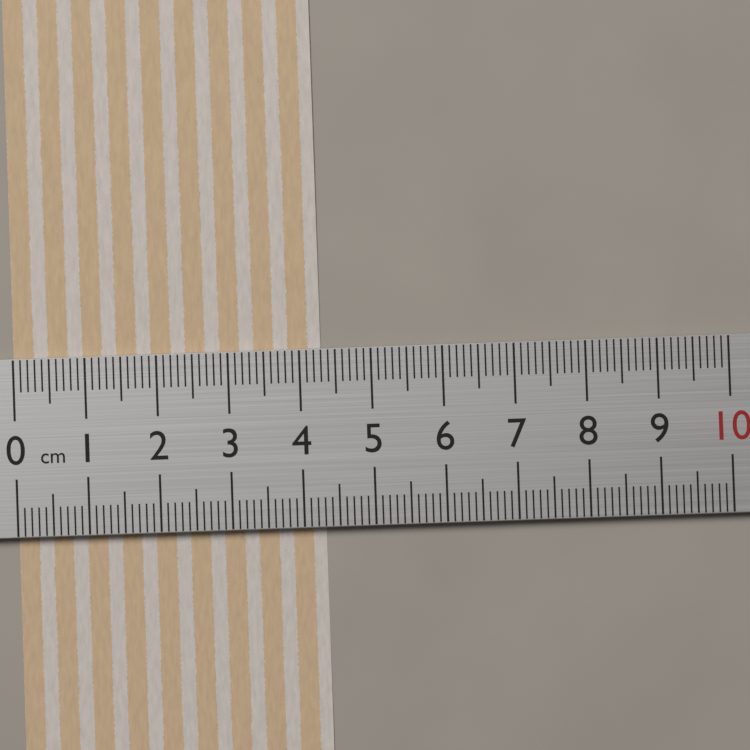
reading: 4.3 cm
